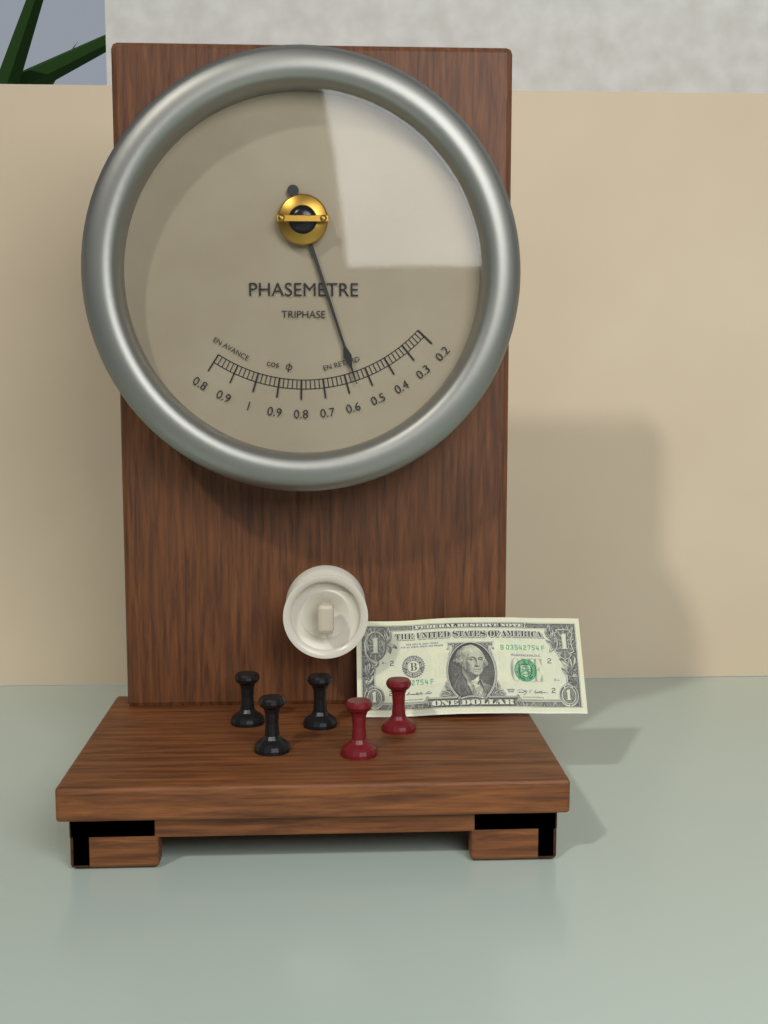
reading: 0.56 cos φ
